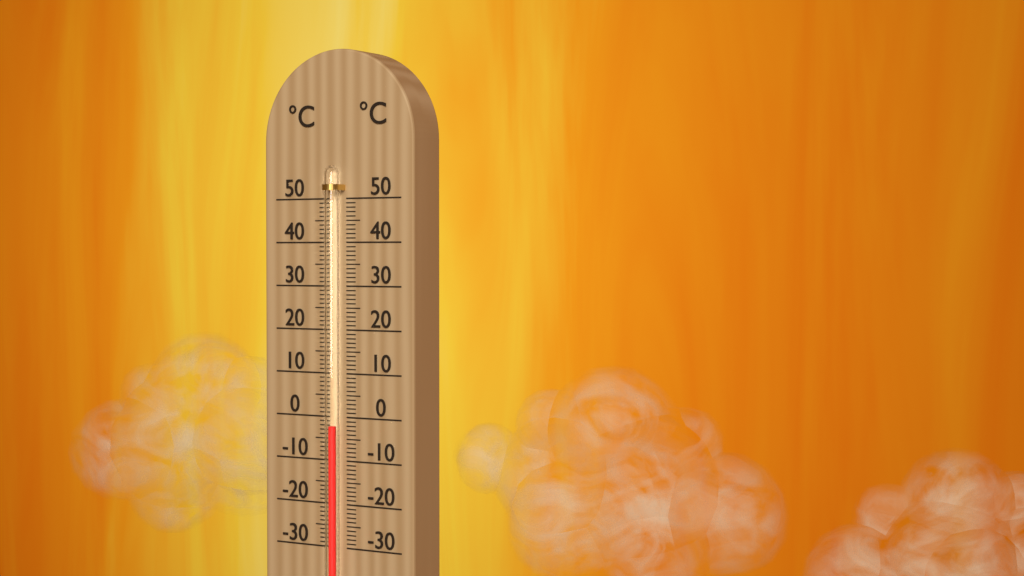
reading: -2 °C
